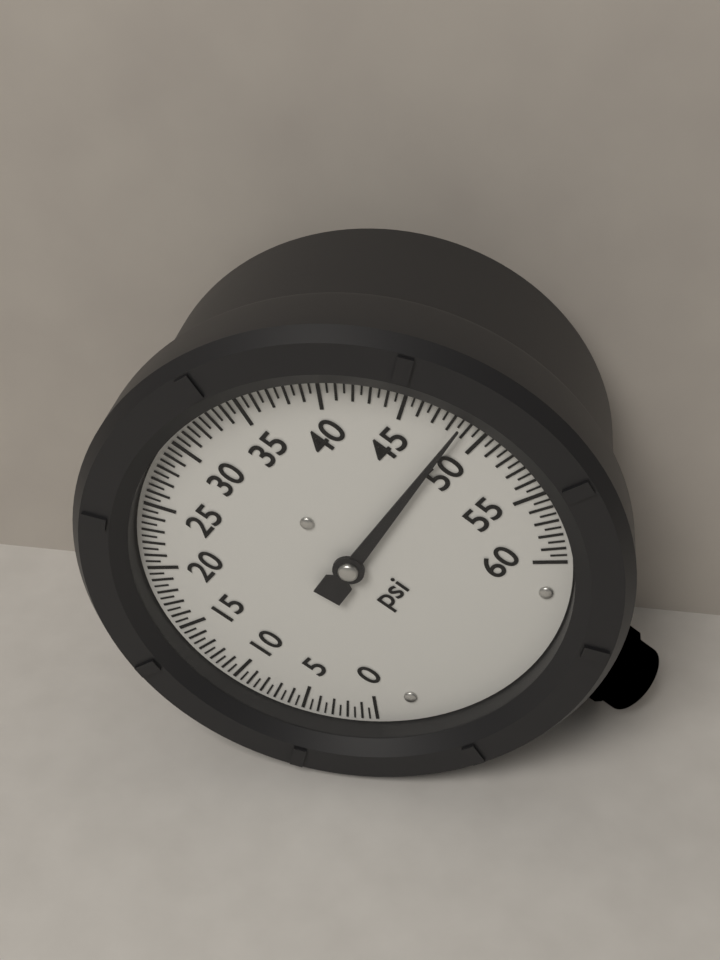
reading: 48.5 psi
